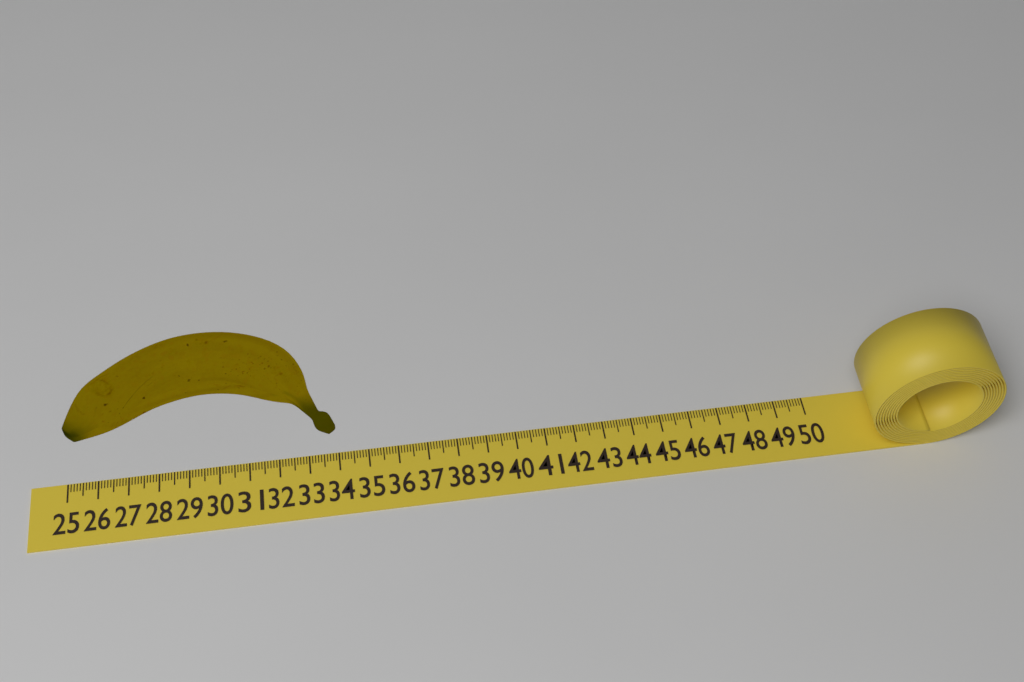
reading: 34.0 (no unit)
